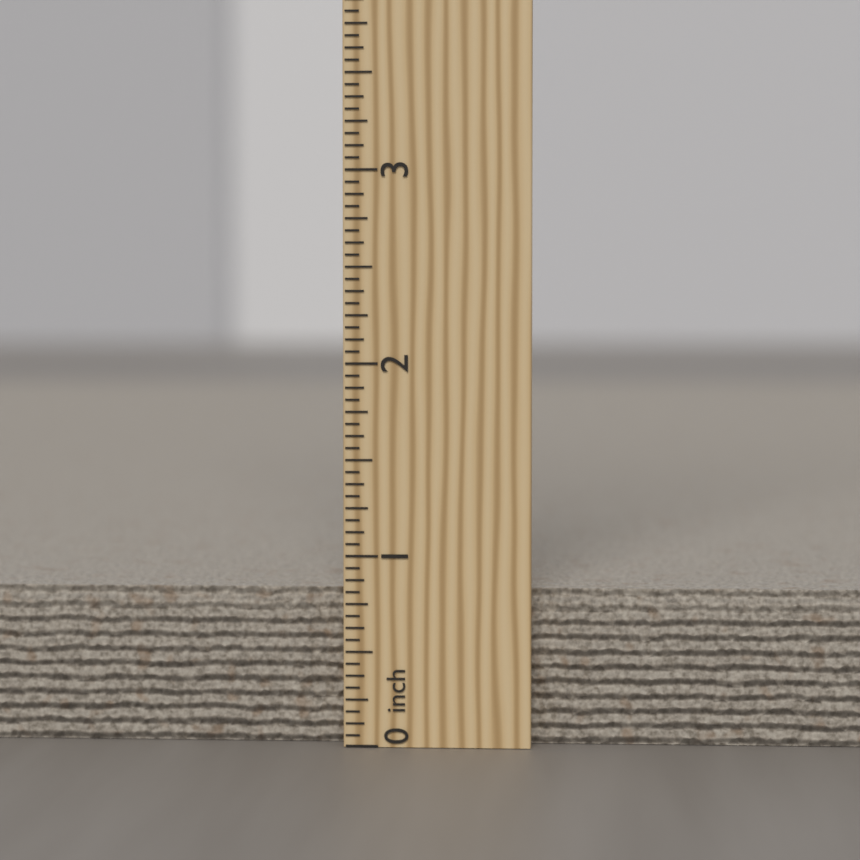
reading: 0.8125 inch
